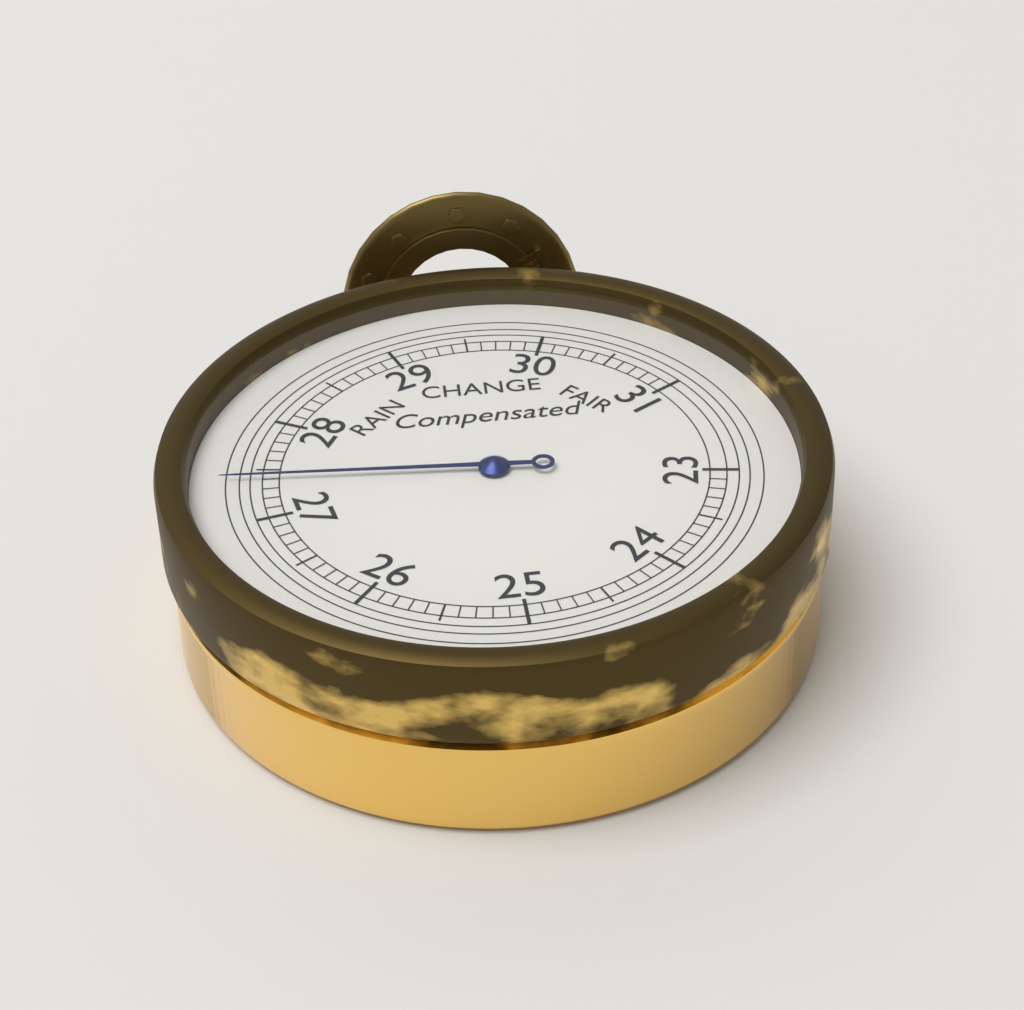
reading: 27.4 inHg
